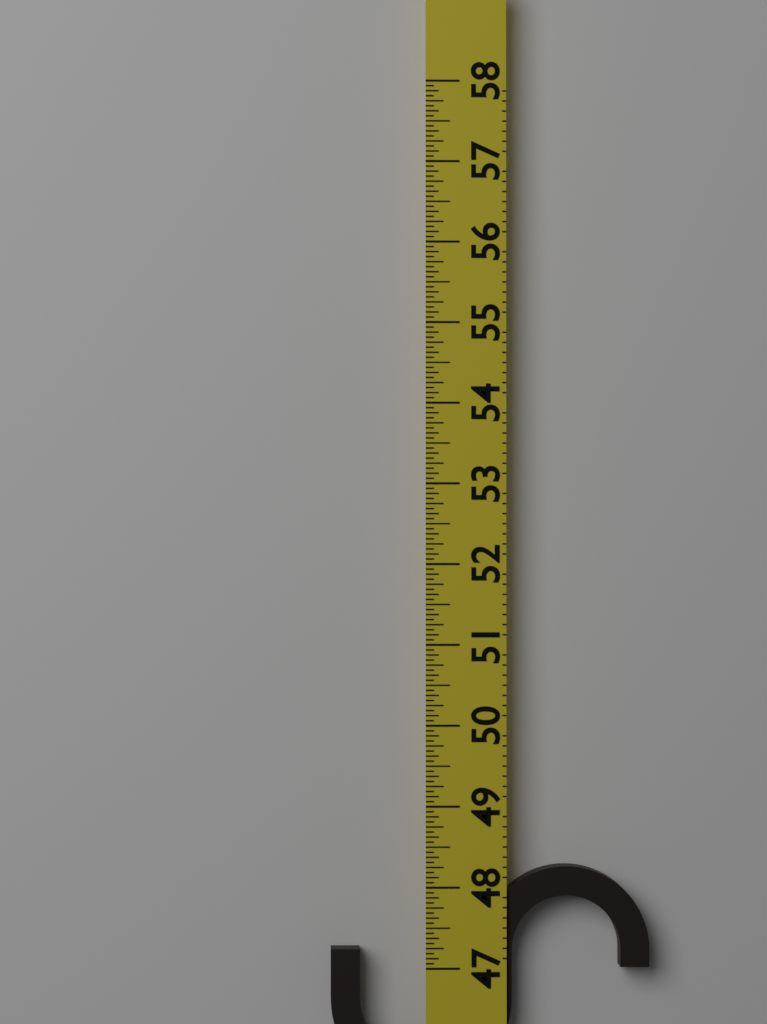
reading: 48.2500 (no unit)
